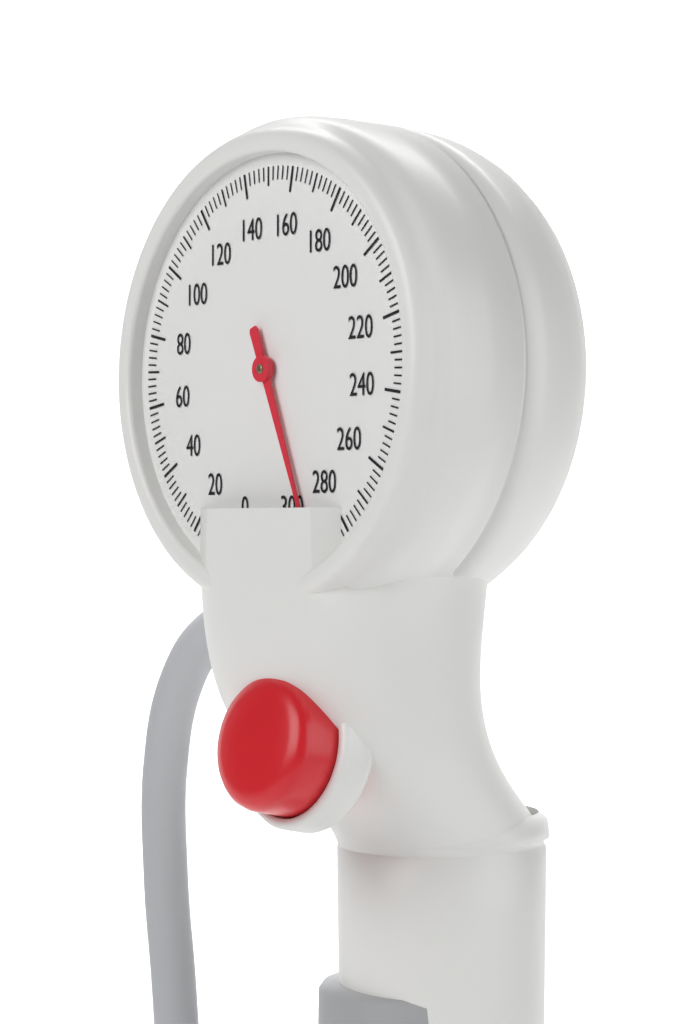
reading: 294 mmHg
